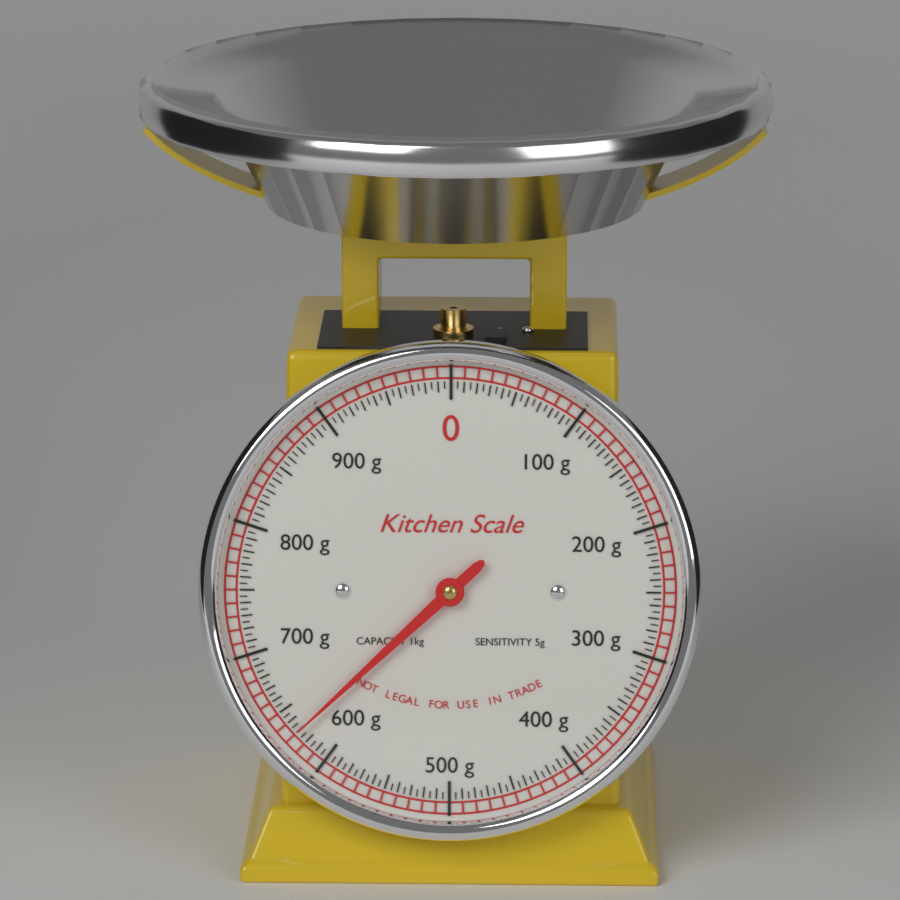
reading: 630 g
